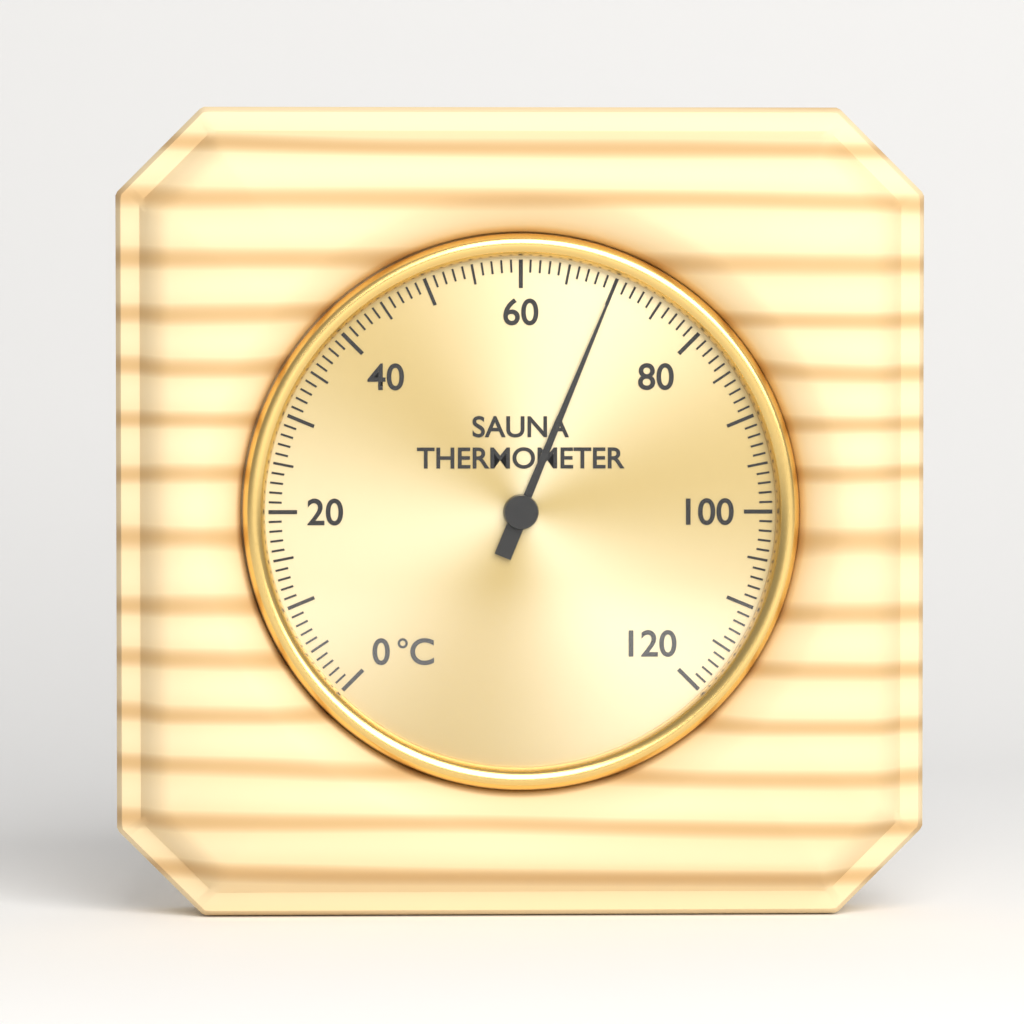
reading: 70 °C
